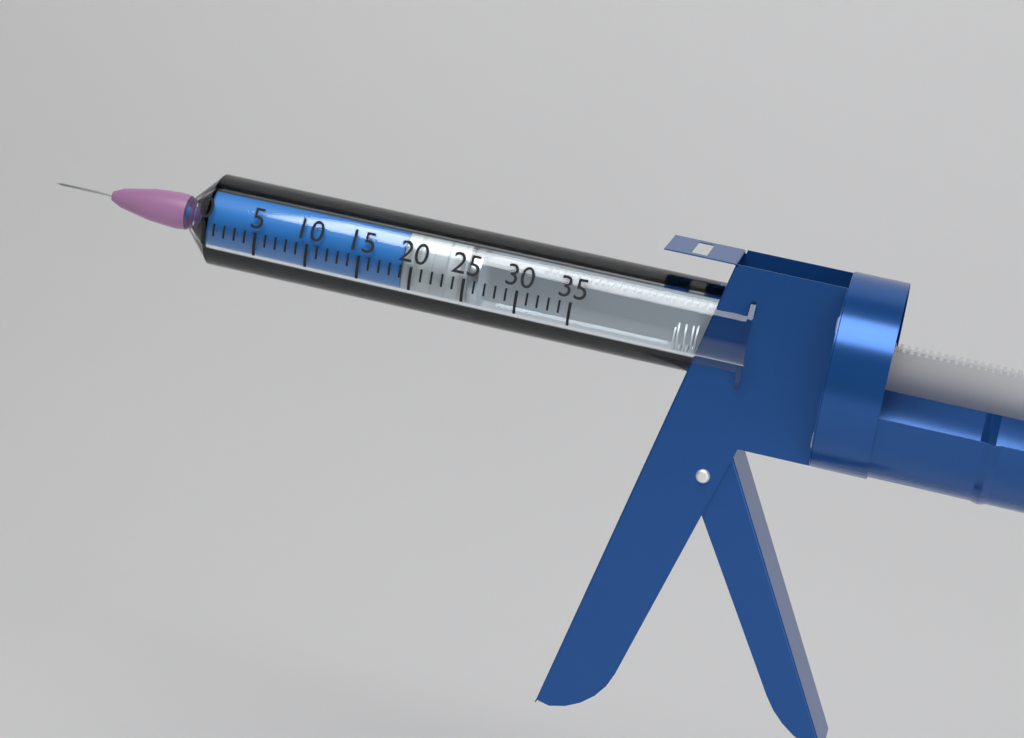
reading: 19 (no unit)
